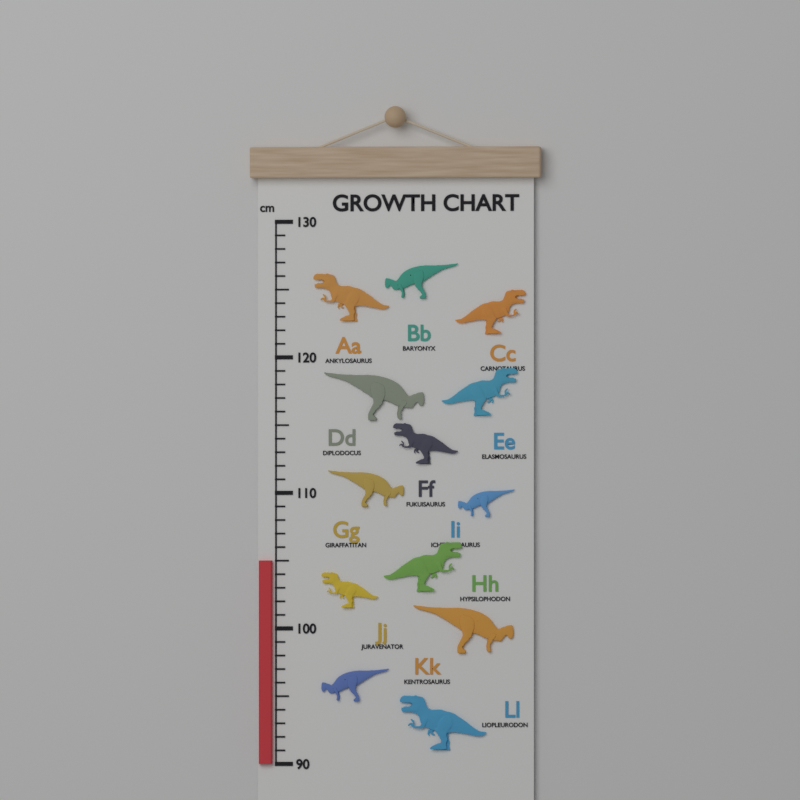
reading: 105 cm
